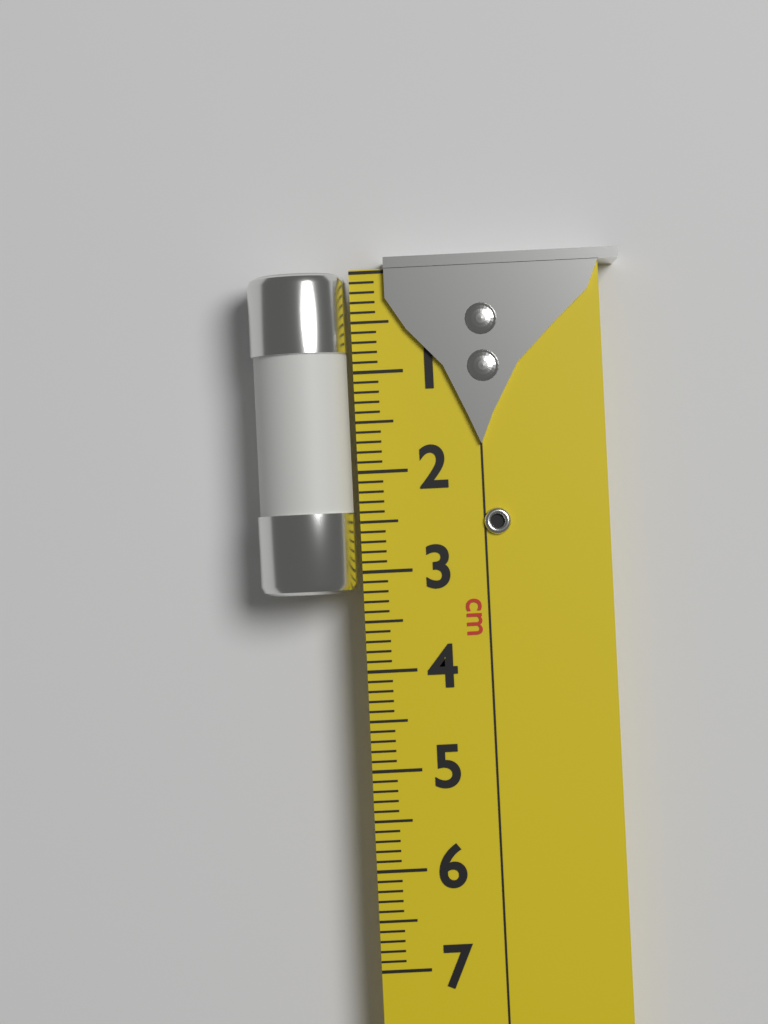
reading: 3.2 cm
